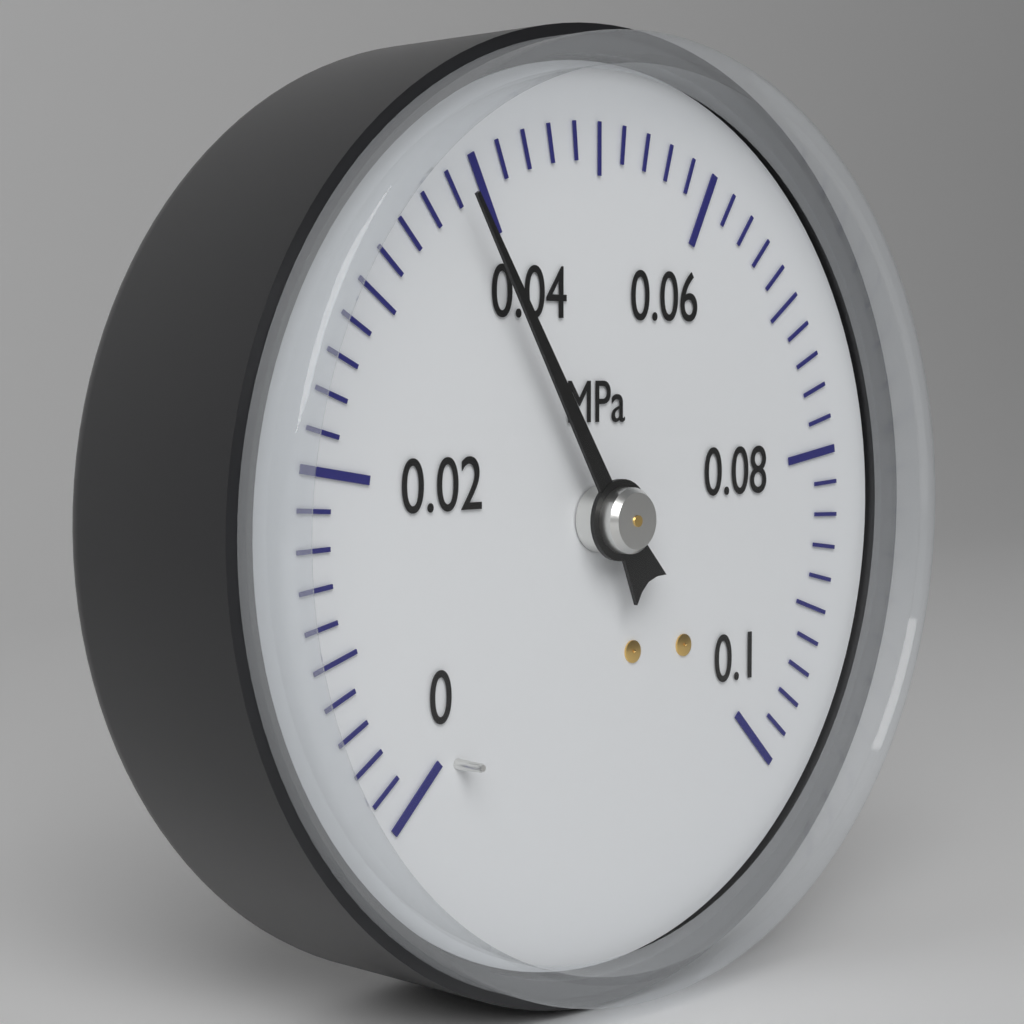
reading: 0.038 MPa
